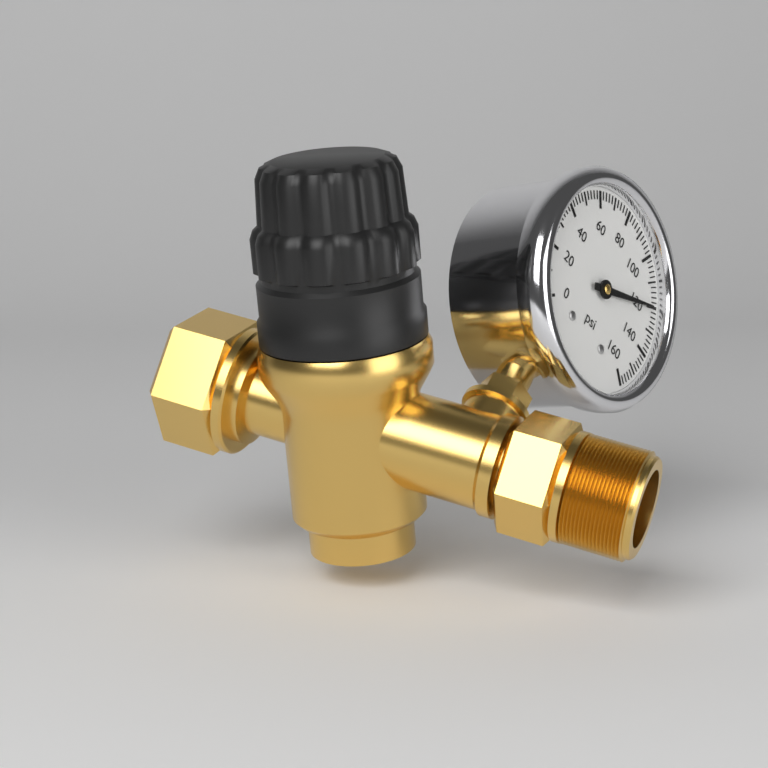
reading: 120 psi
